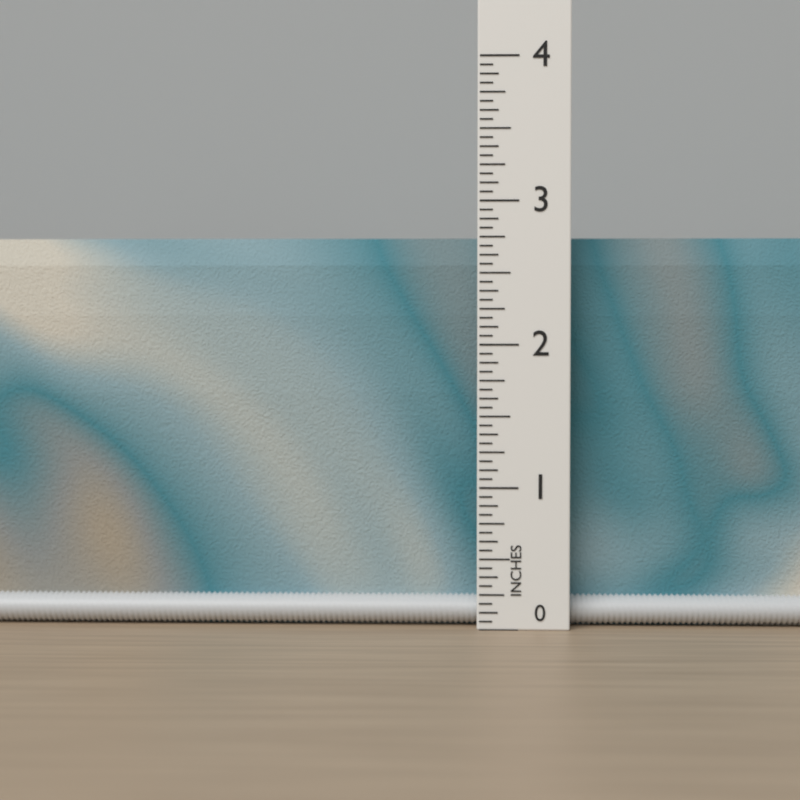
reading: 2.7500 in
